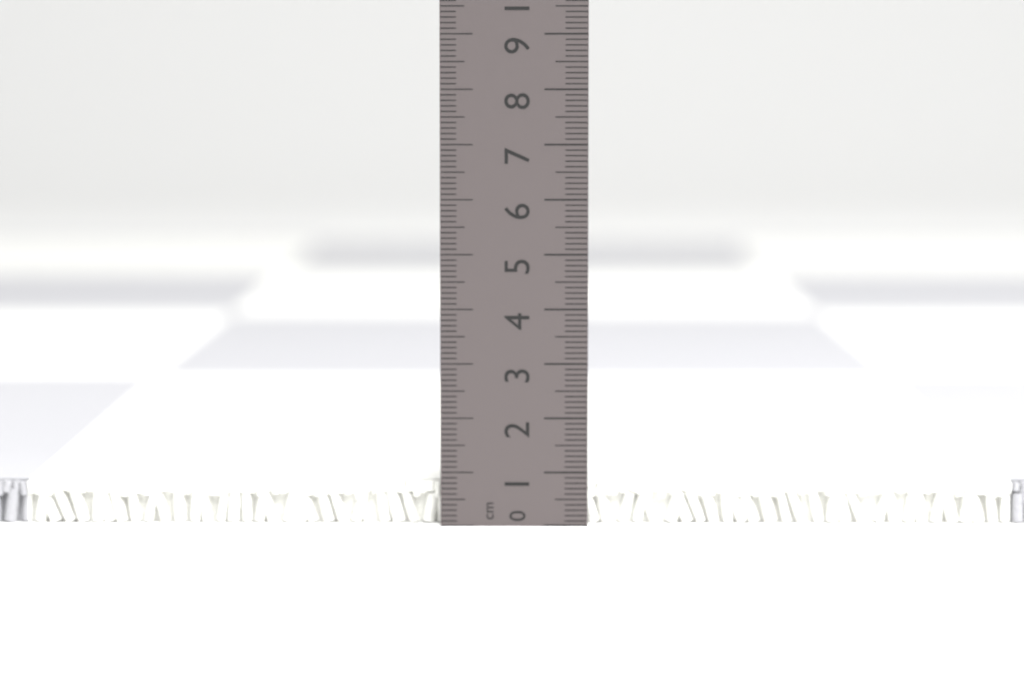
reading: 0.8 cm
